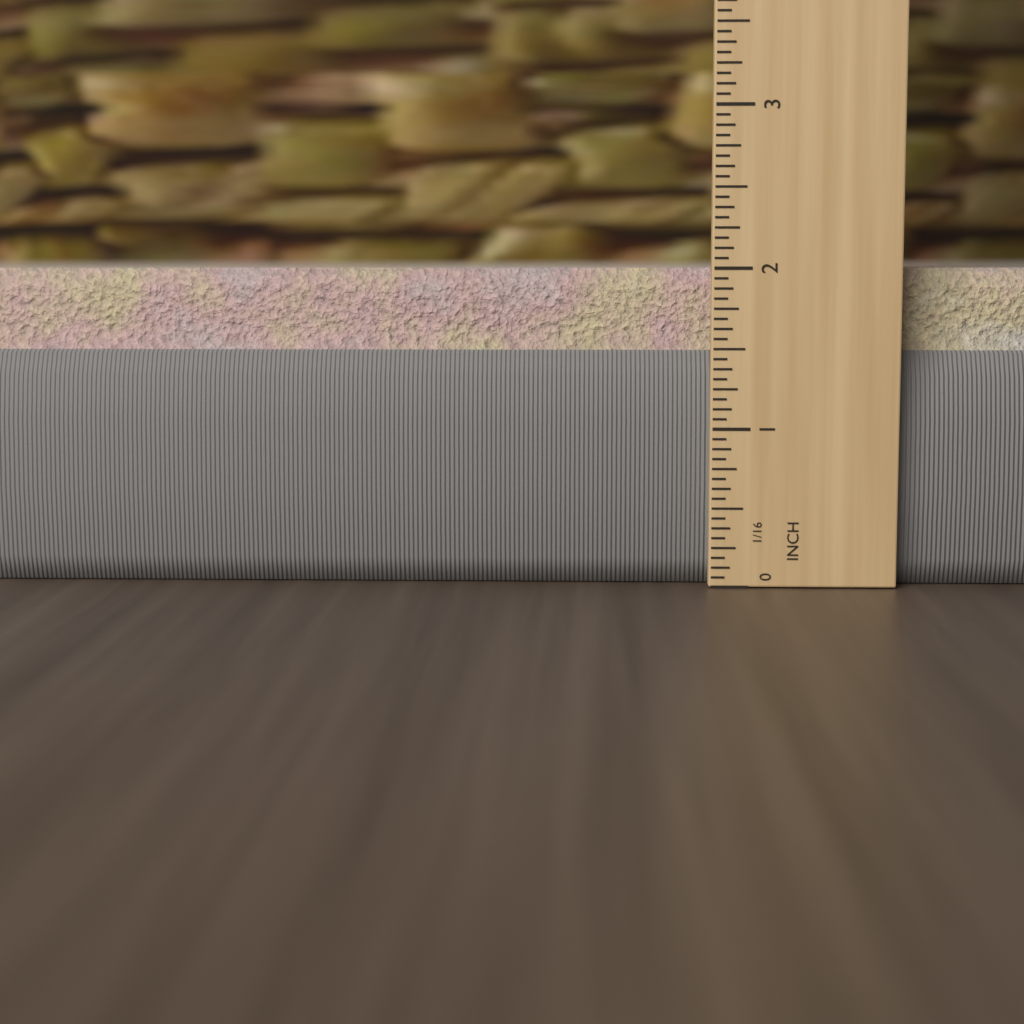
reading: 2.0000 in
